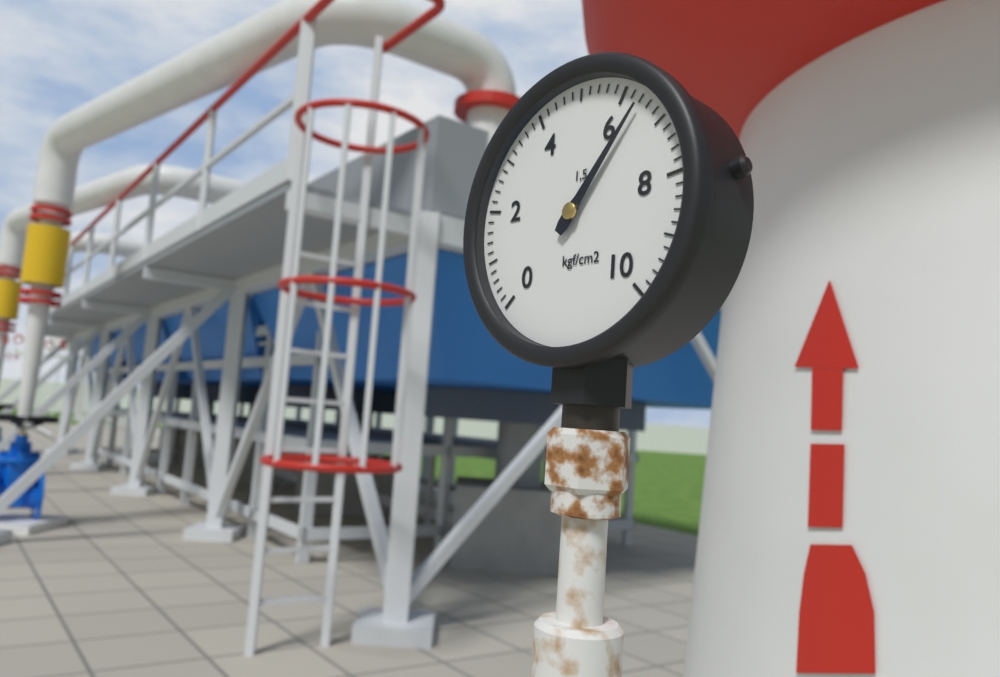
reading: 6.4 kgf/cm²
